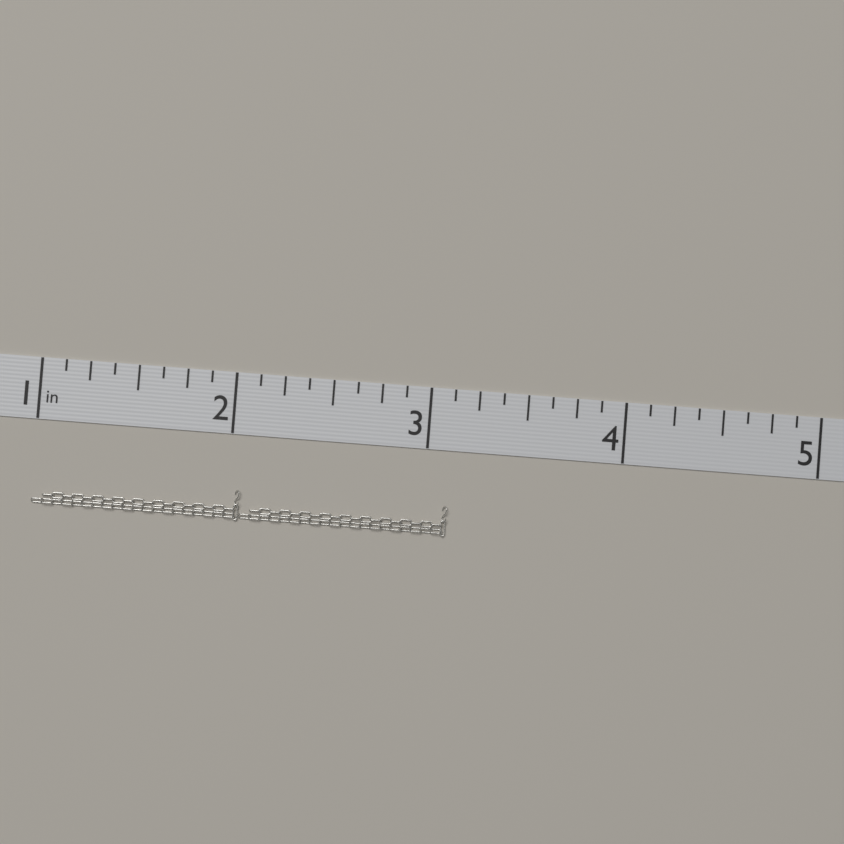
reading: 3.125 in
